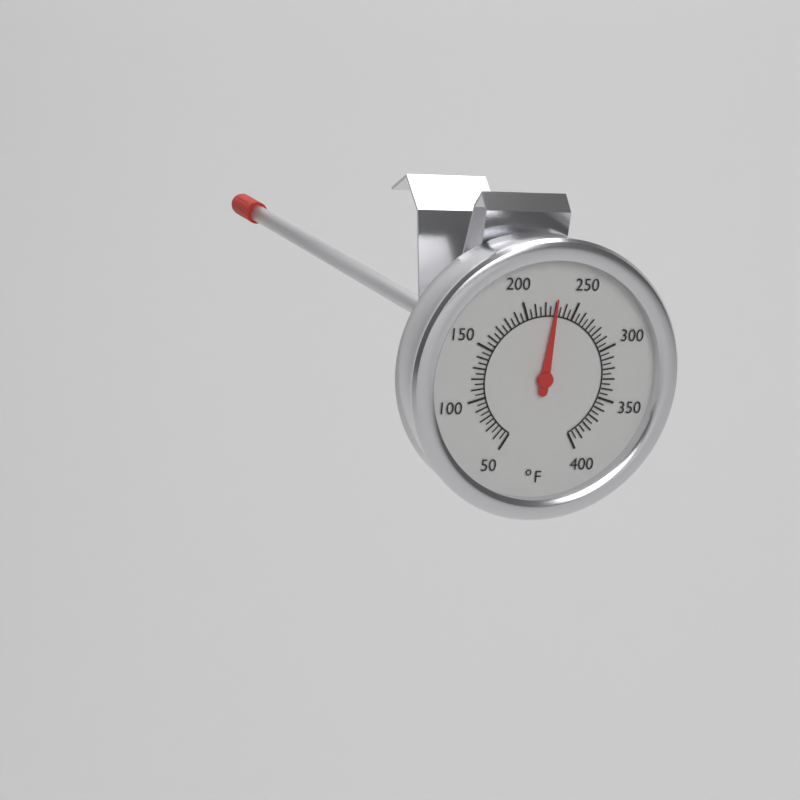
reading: 230 °F
